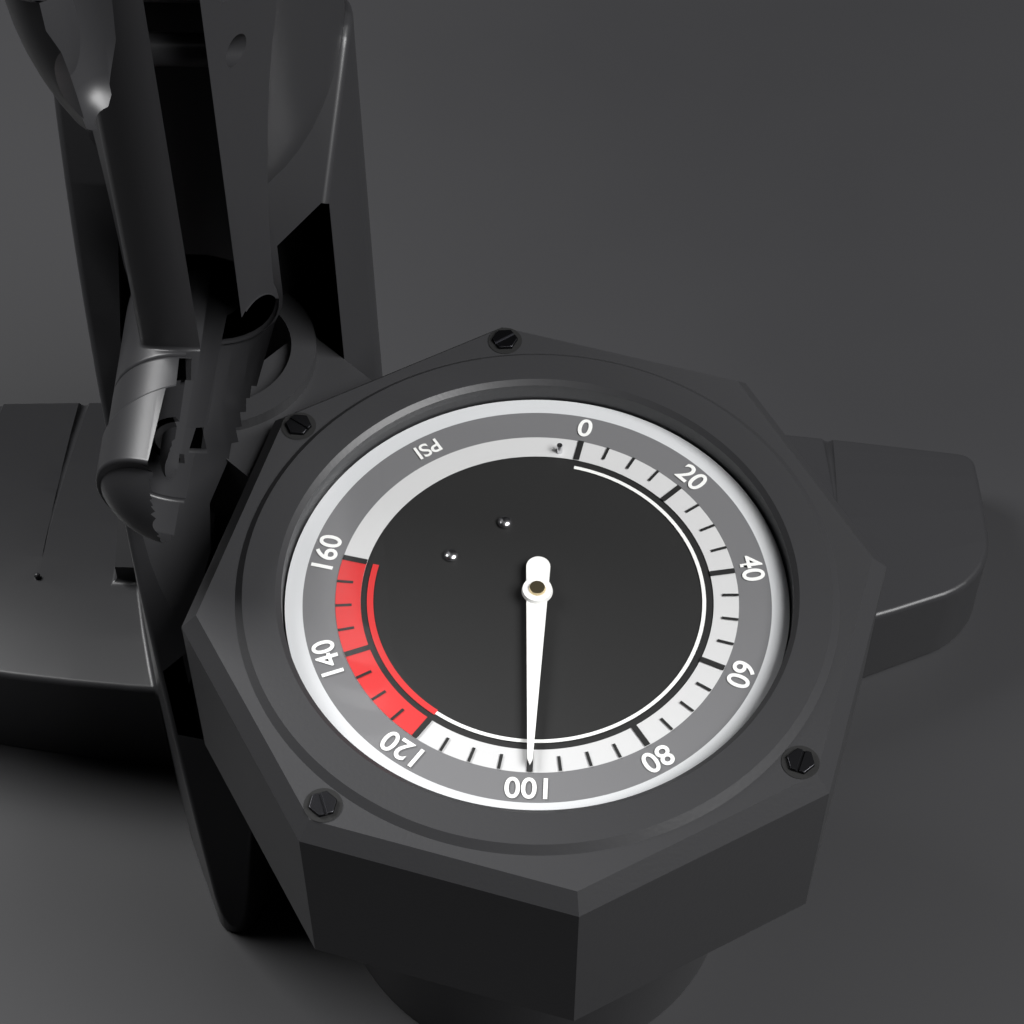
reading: 100 psi
